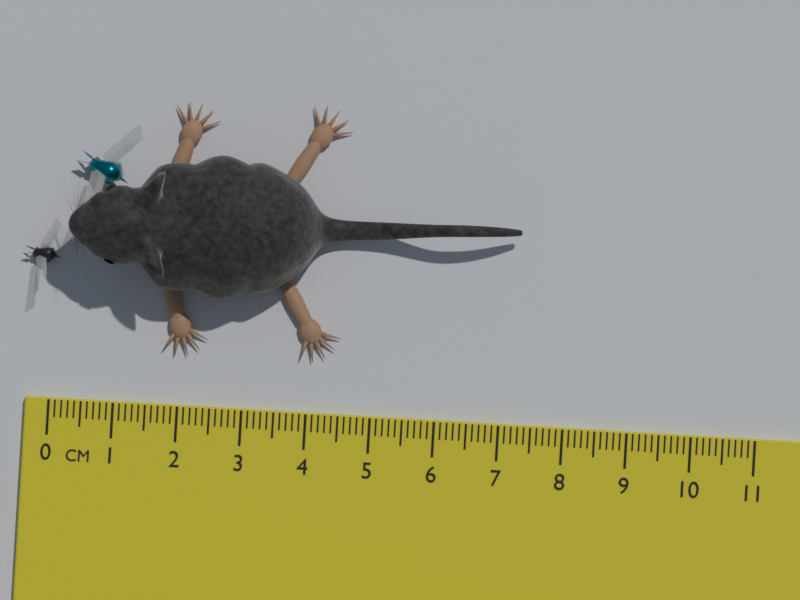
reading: 7.2 cm
